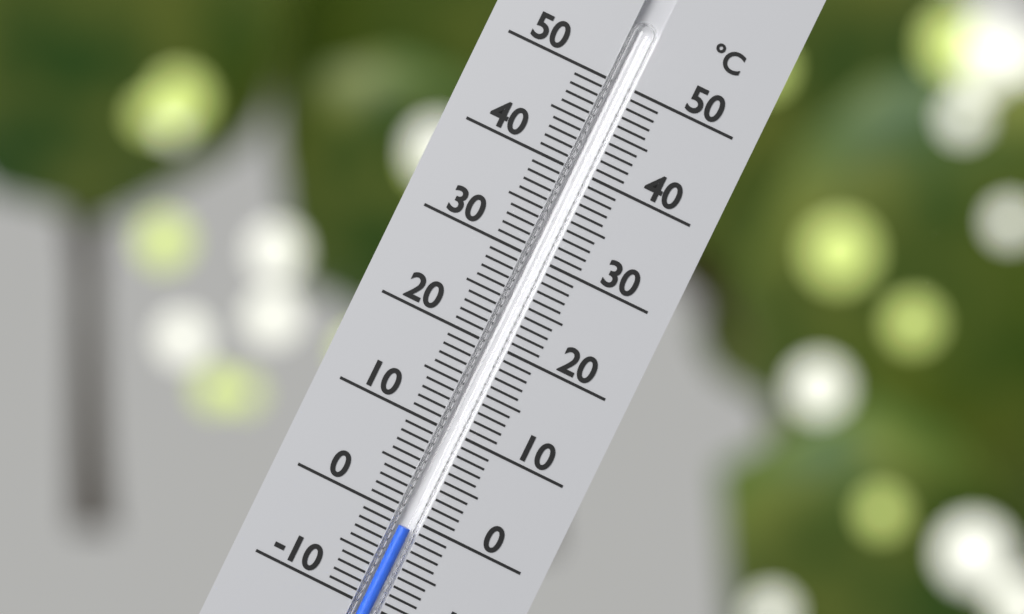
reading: -1 °C
